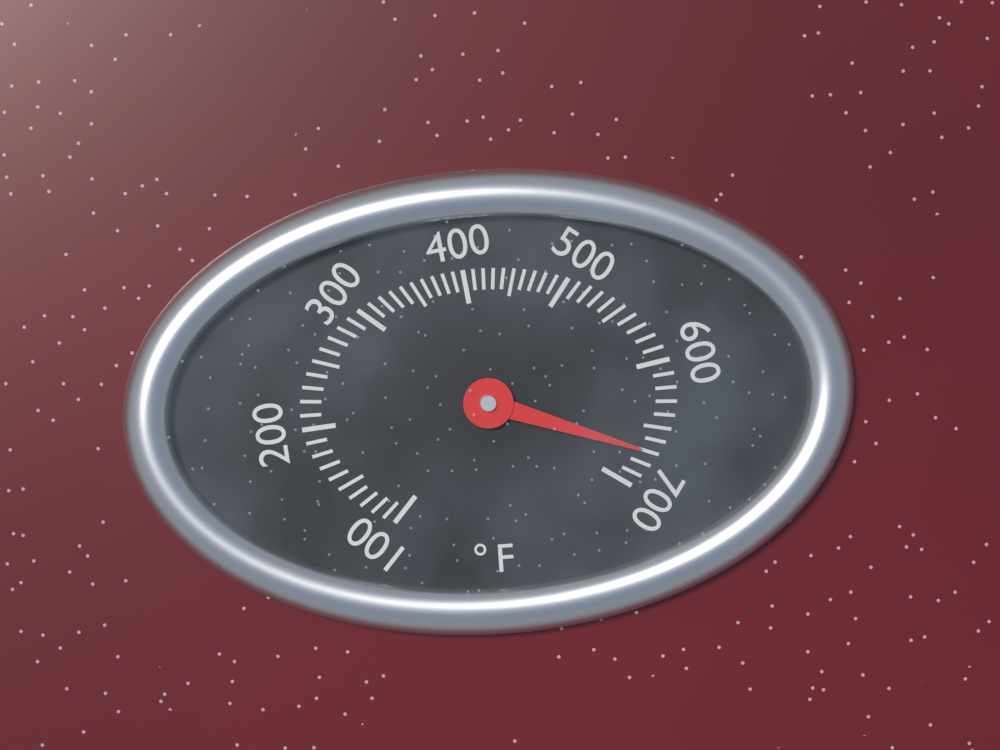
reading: 670 °F
